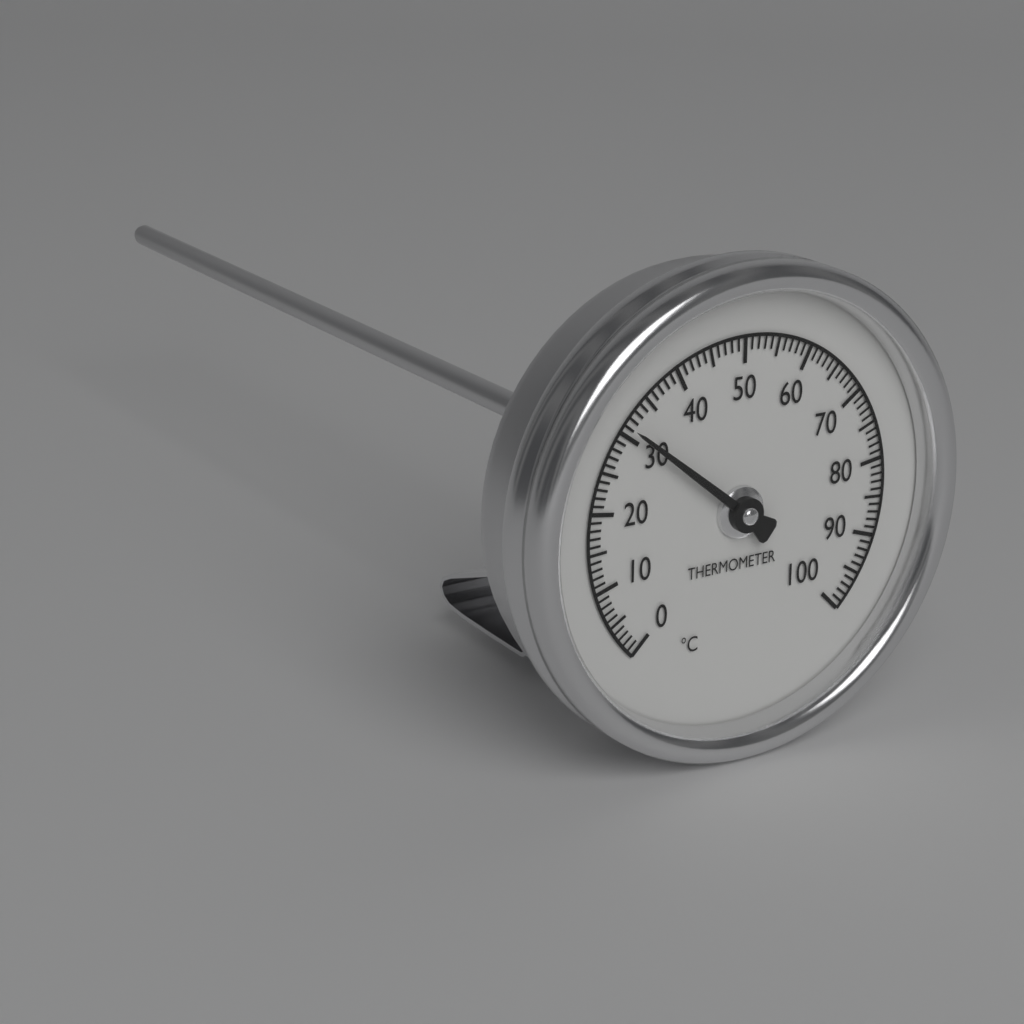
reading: 31 °C
